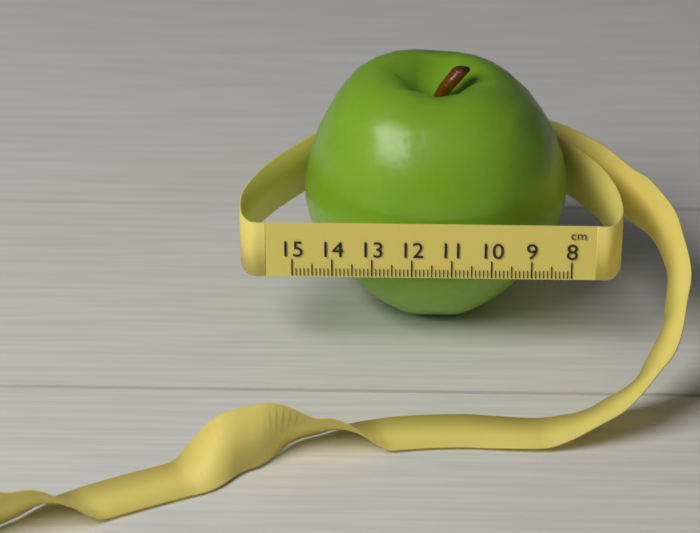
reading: 14.8 cm
